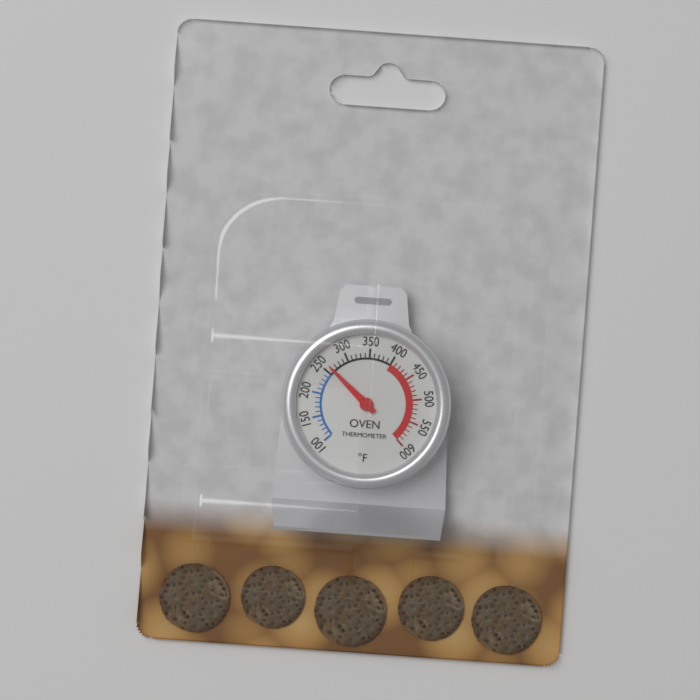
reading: 260 °F
